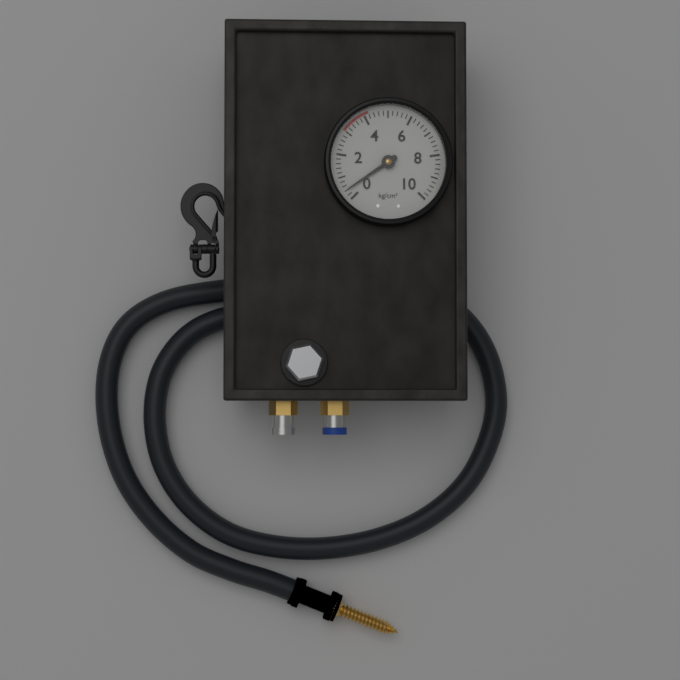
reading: 0.4 kg/cm²
